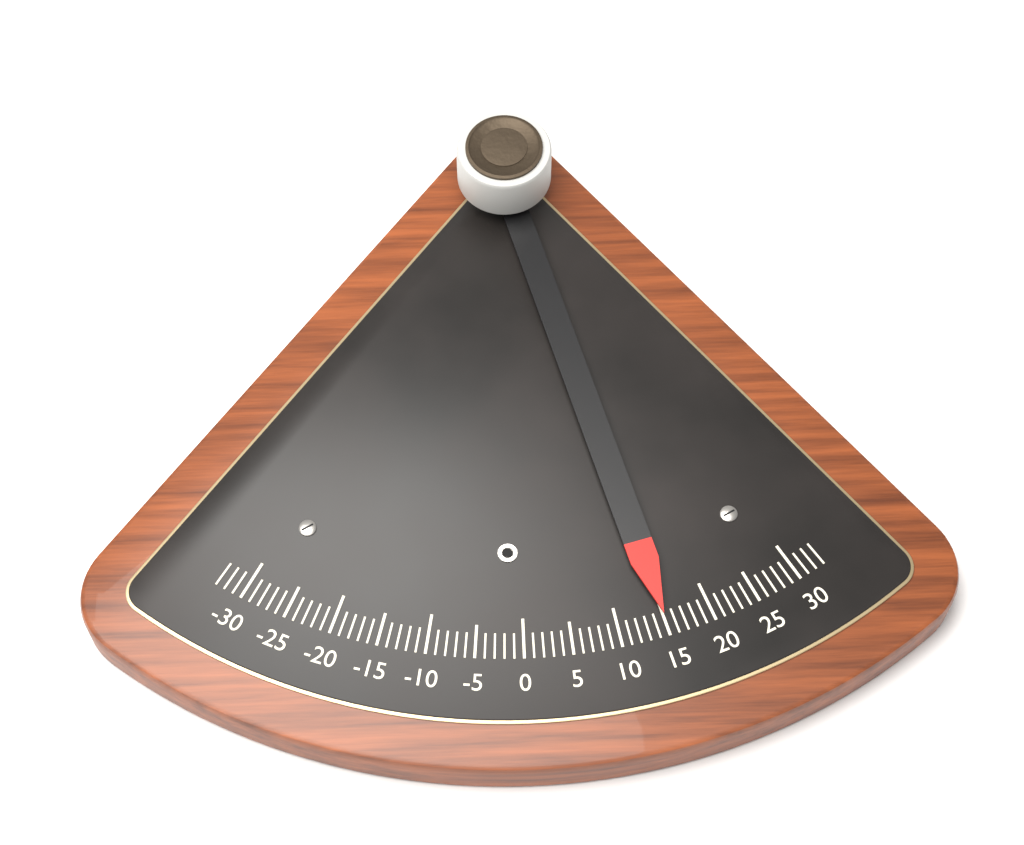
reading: 15 (no unit)
